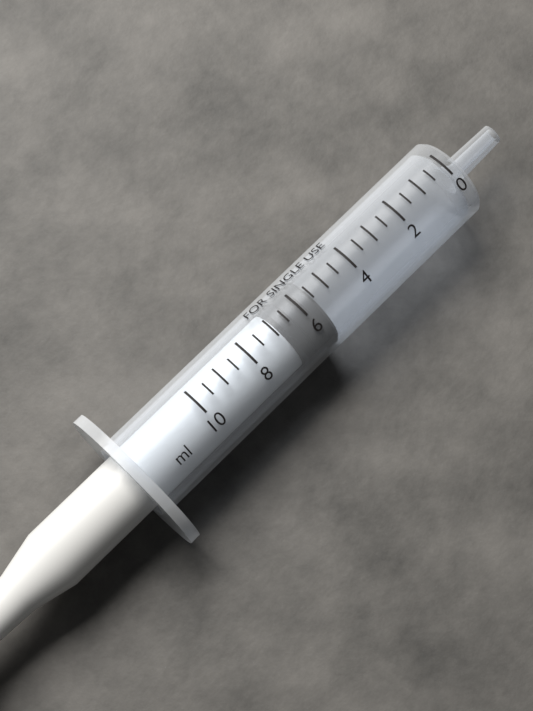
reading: 5.5 ml
